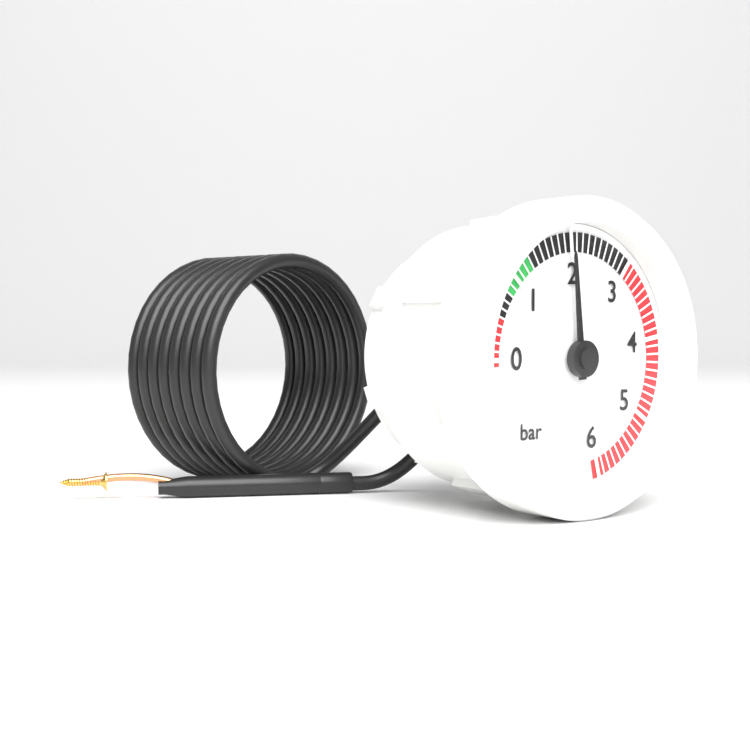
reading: 2.0 bar
